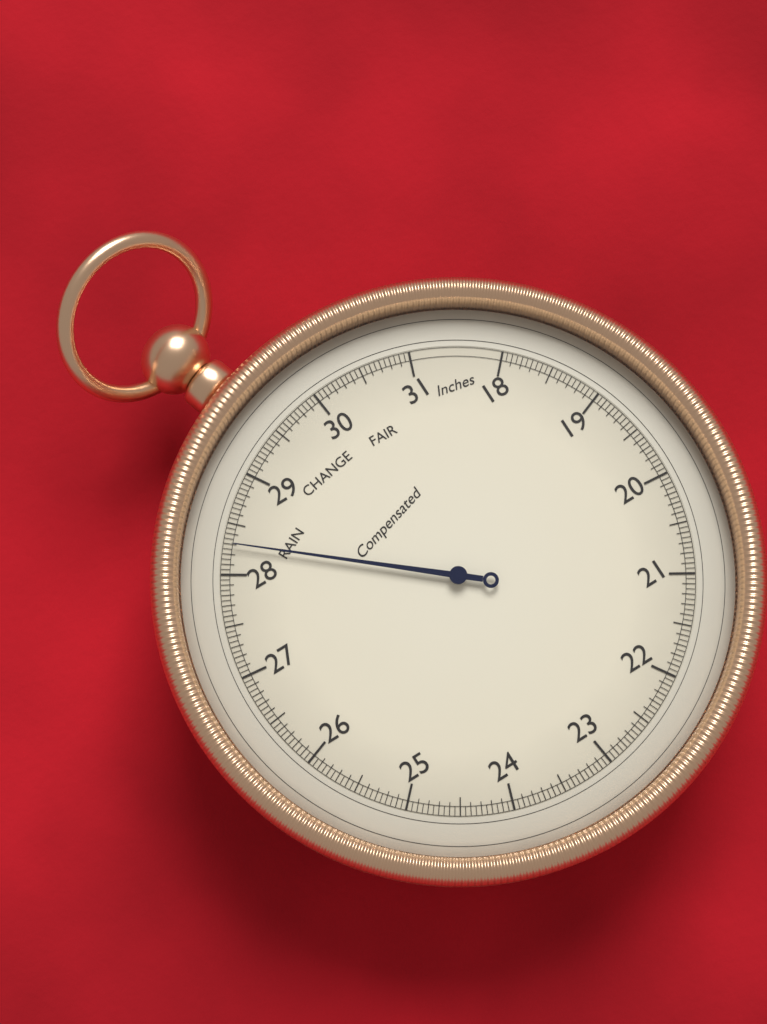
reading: 28.30 inHg
